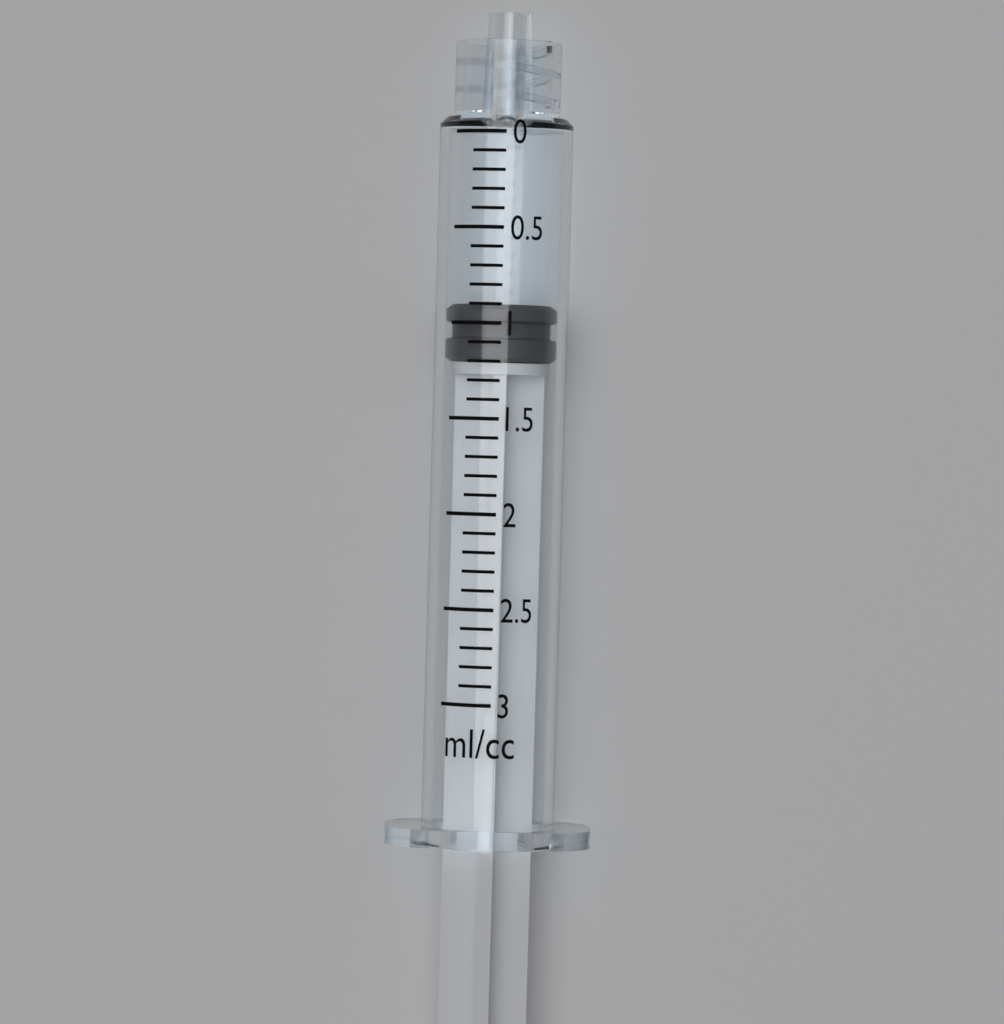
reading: 0.9 ml
